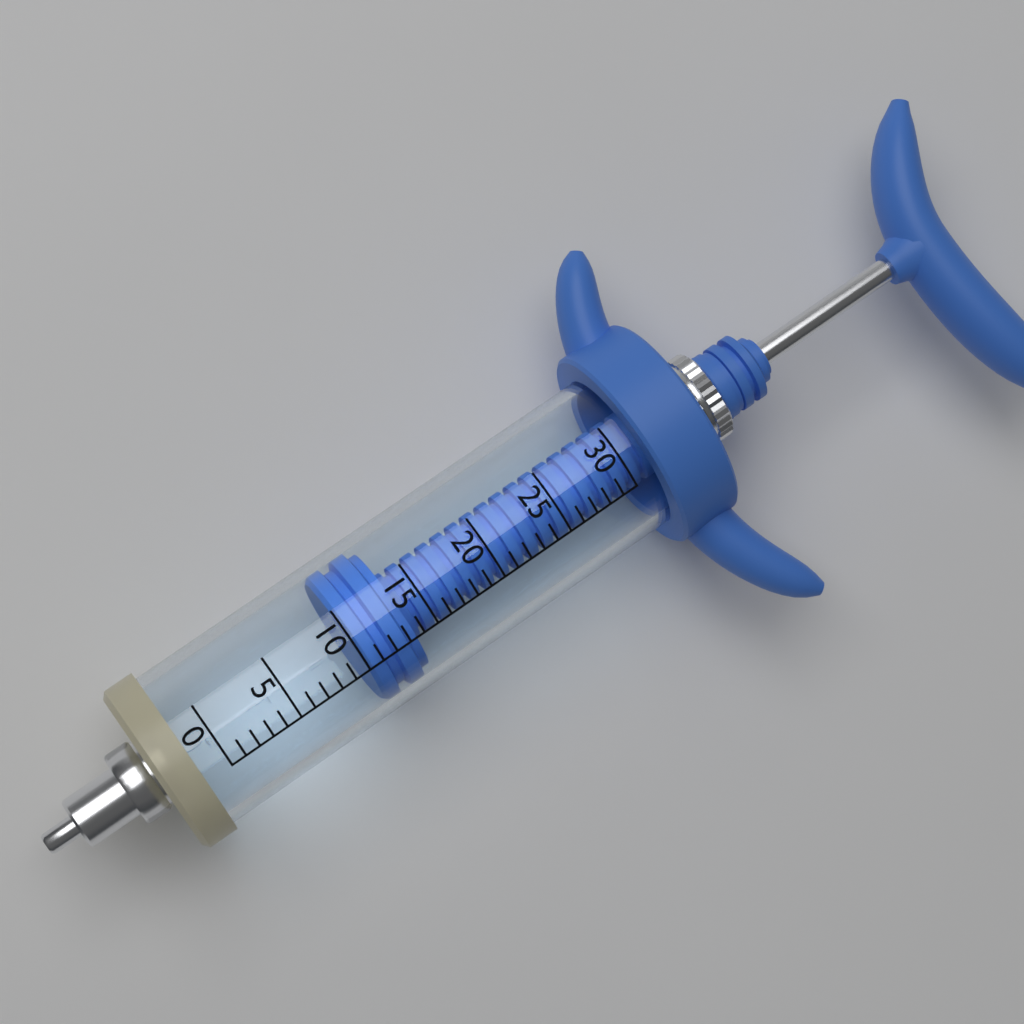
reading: 10 (no unit)
